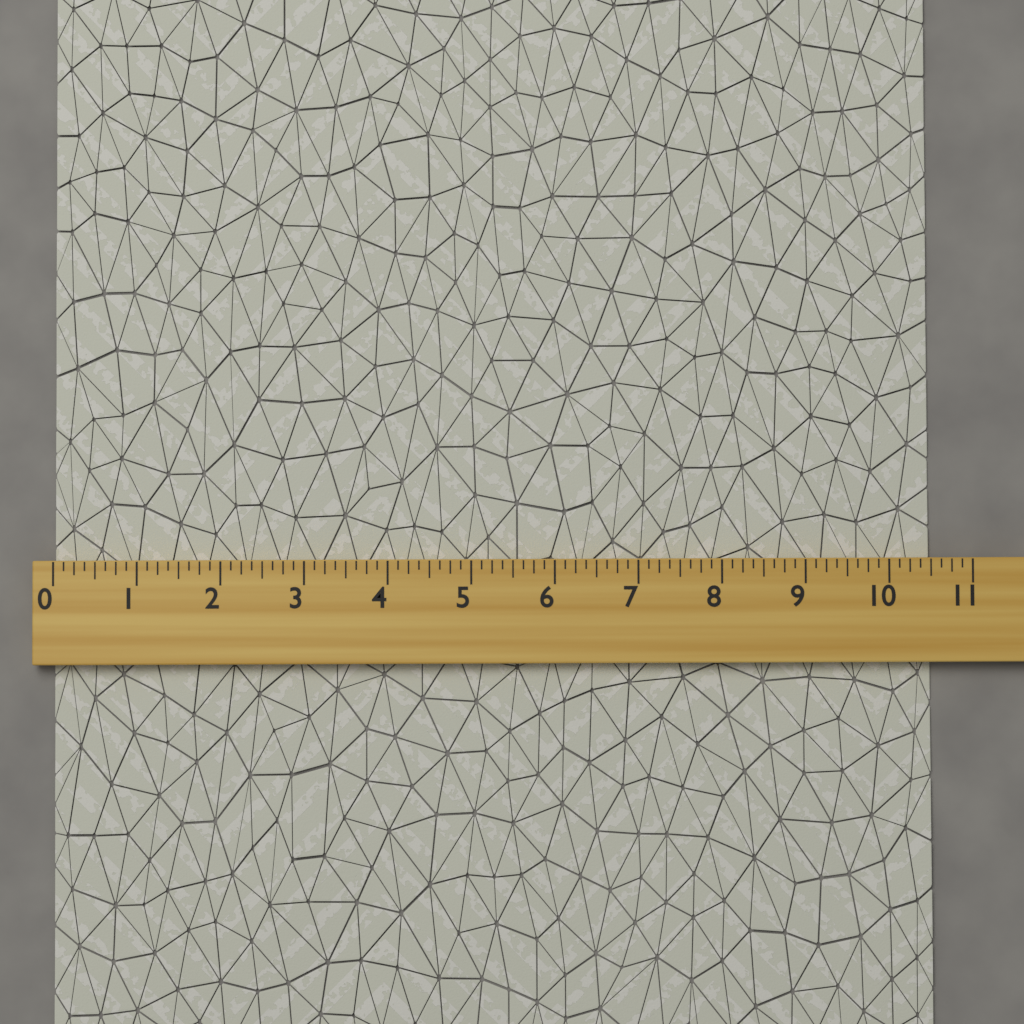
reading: 10.500 (no unit)
